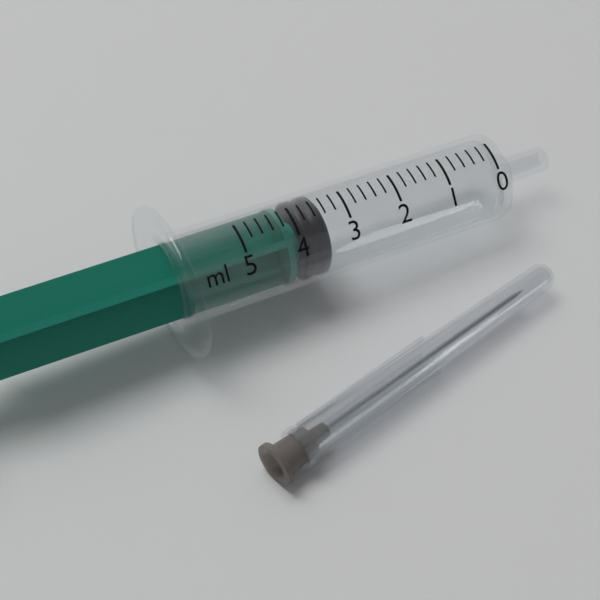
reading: 3.4 ml
